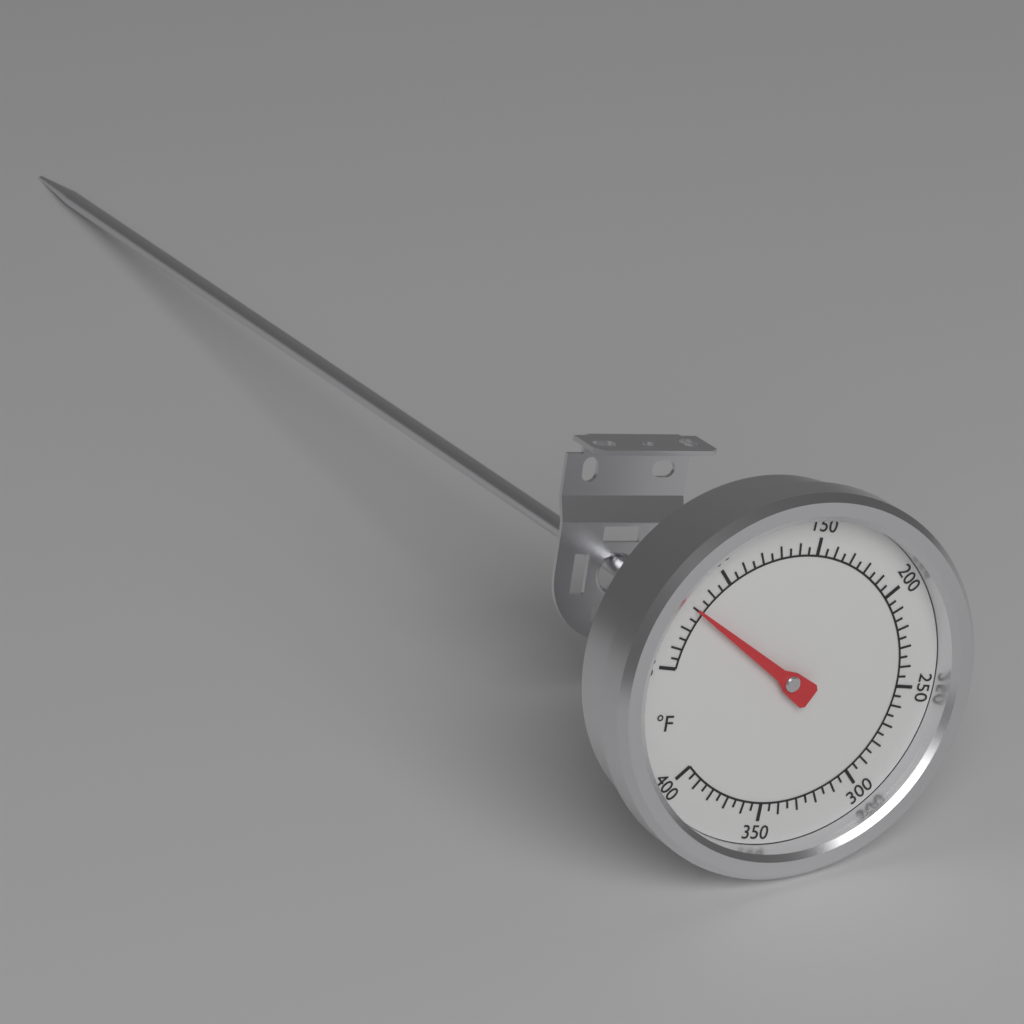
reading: 80 °F
